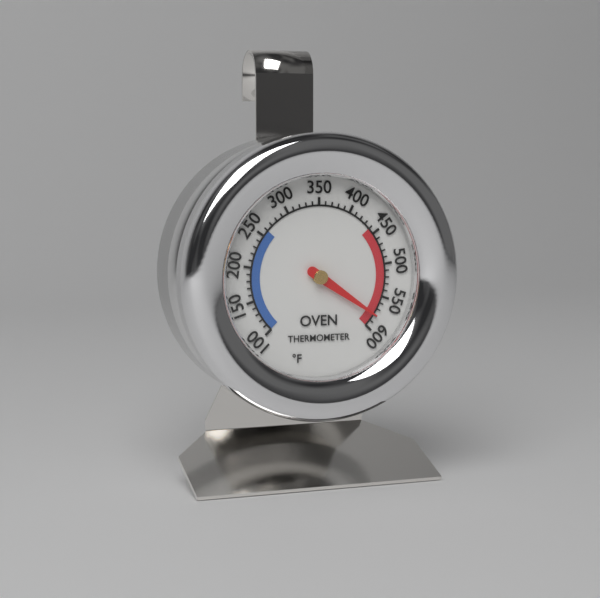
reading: 580 °F
